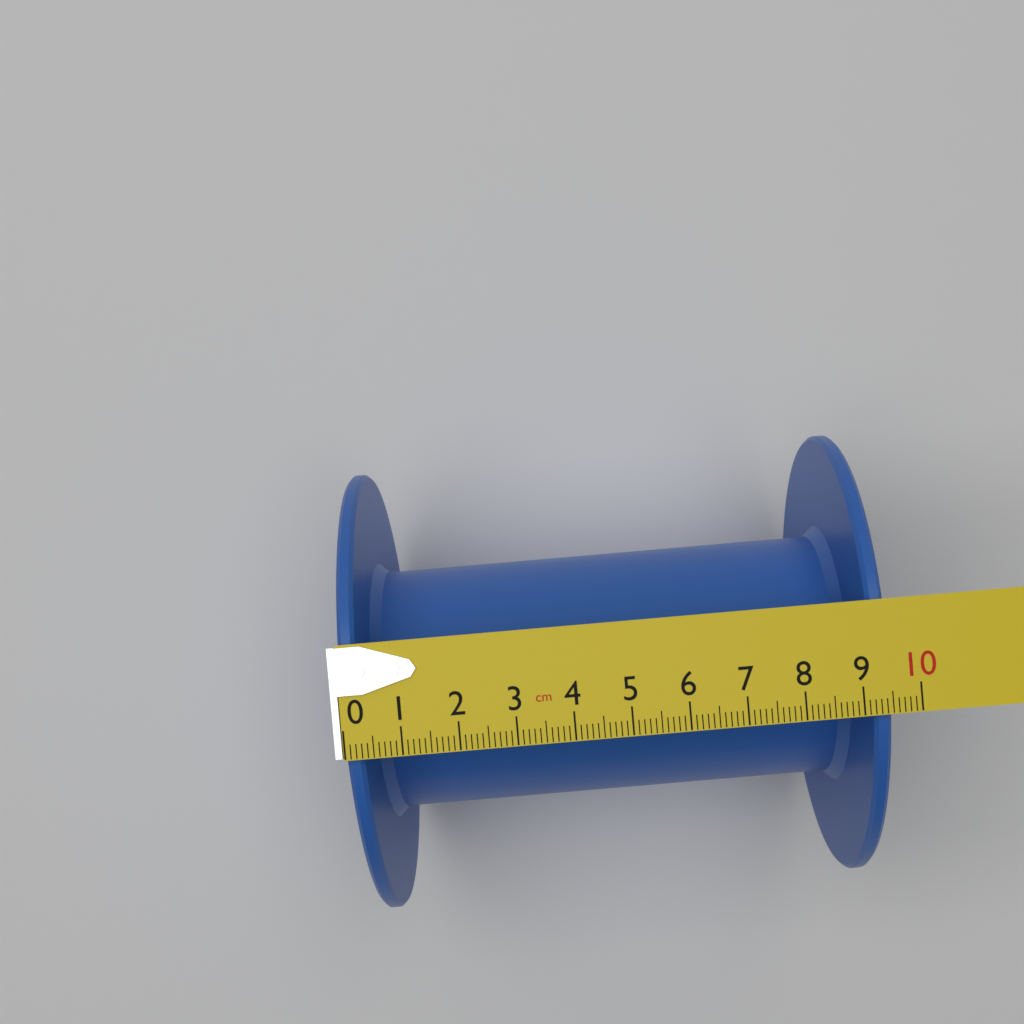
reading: 9.5 cm
